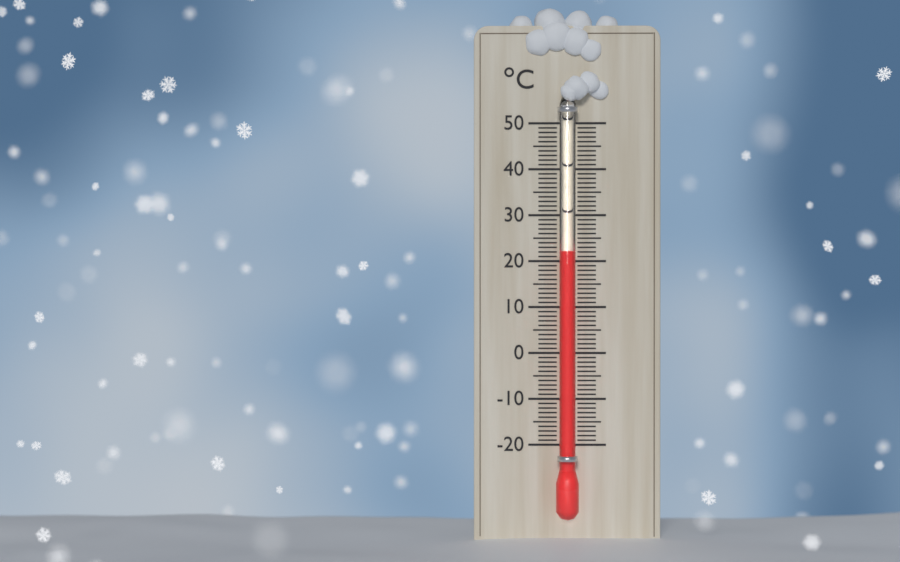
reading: 22 °C
